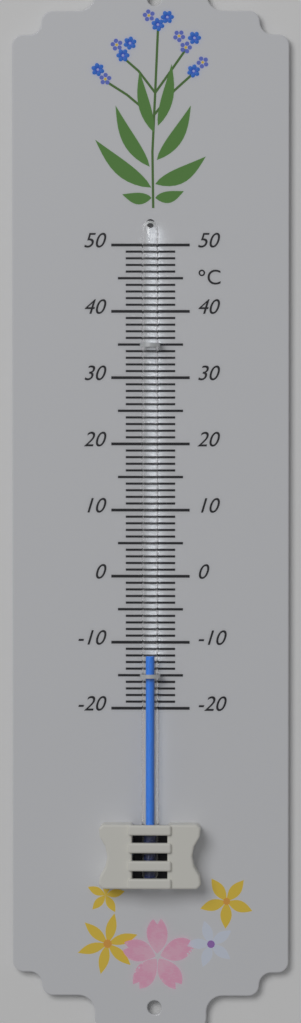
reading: -12 °C
